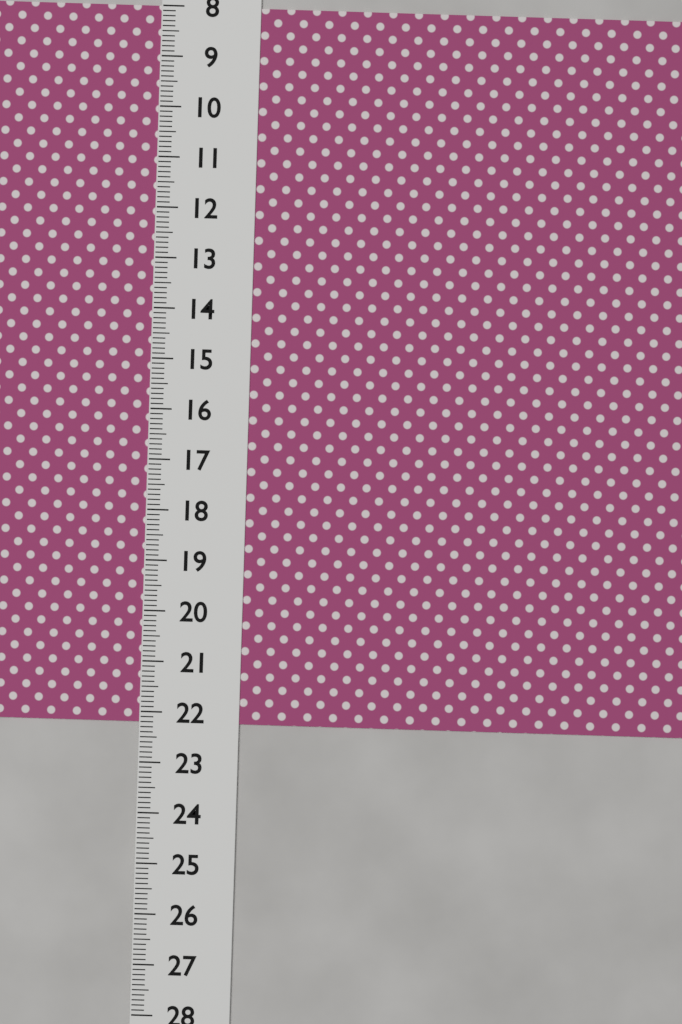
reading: 22.2 (no unit)
